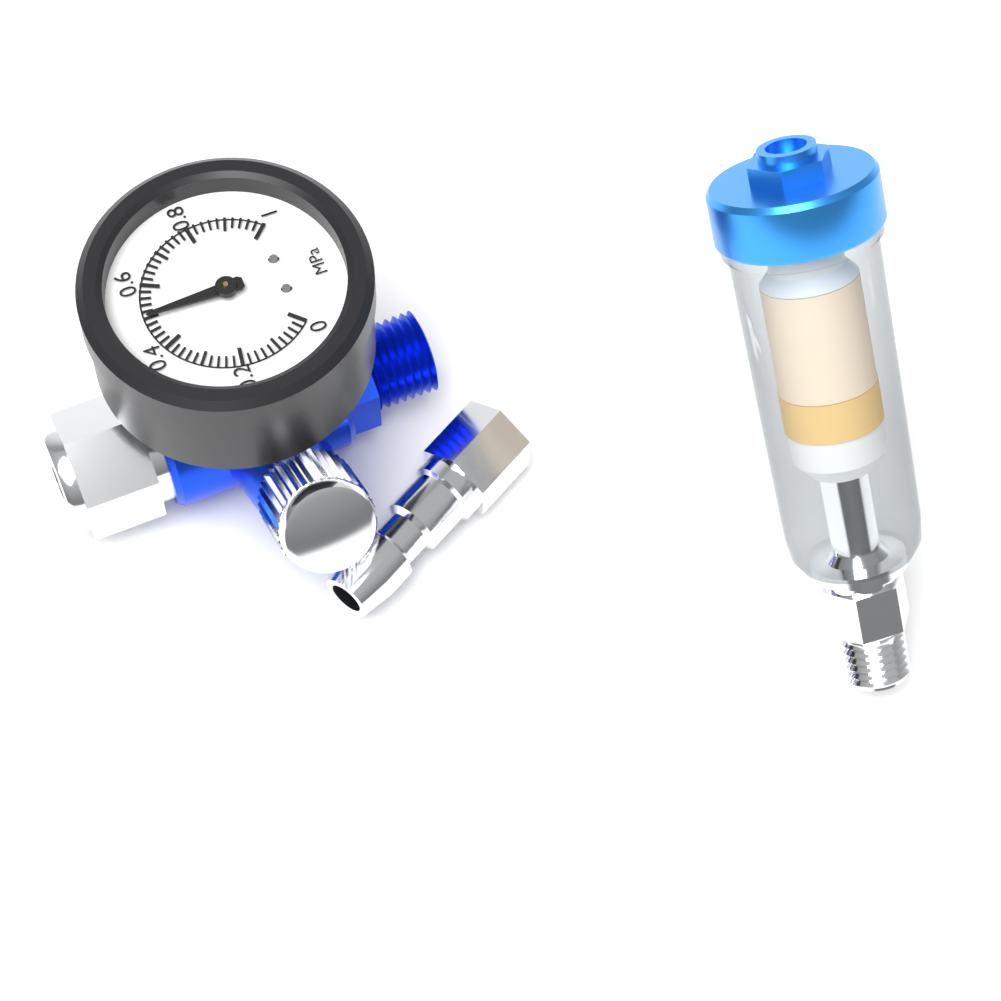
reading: 0.50 MPa
